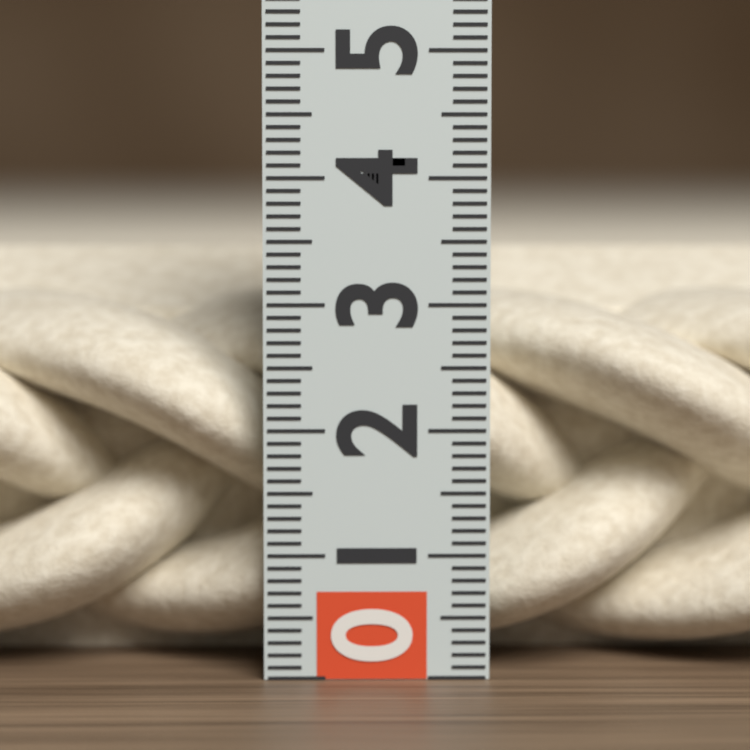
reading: 3.4 (no unit)
